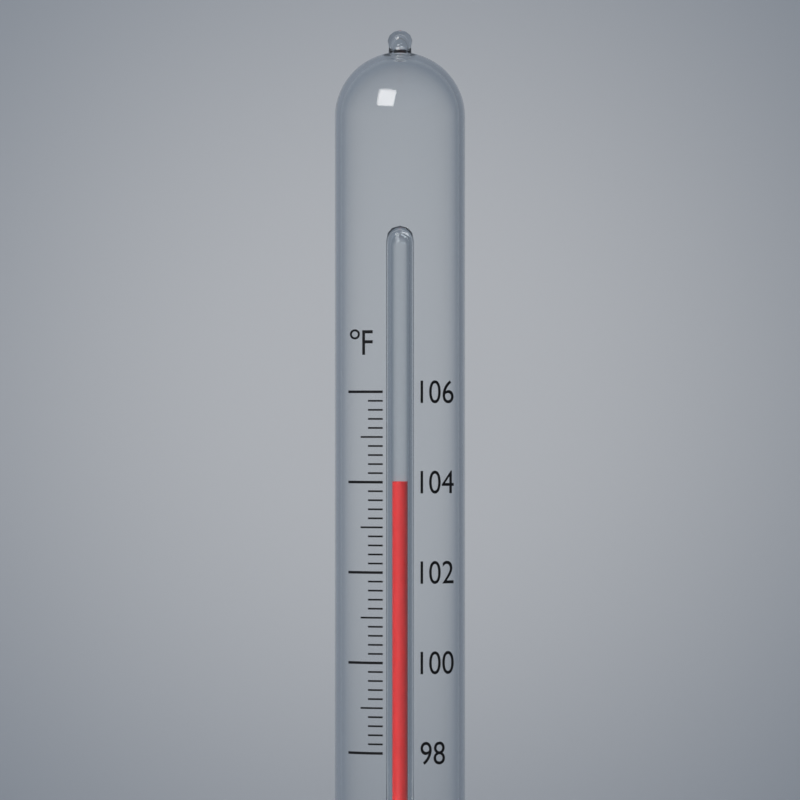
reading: 104.0 °F
